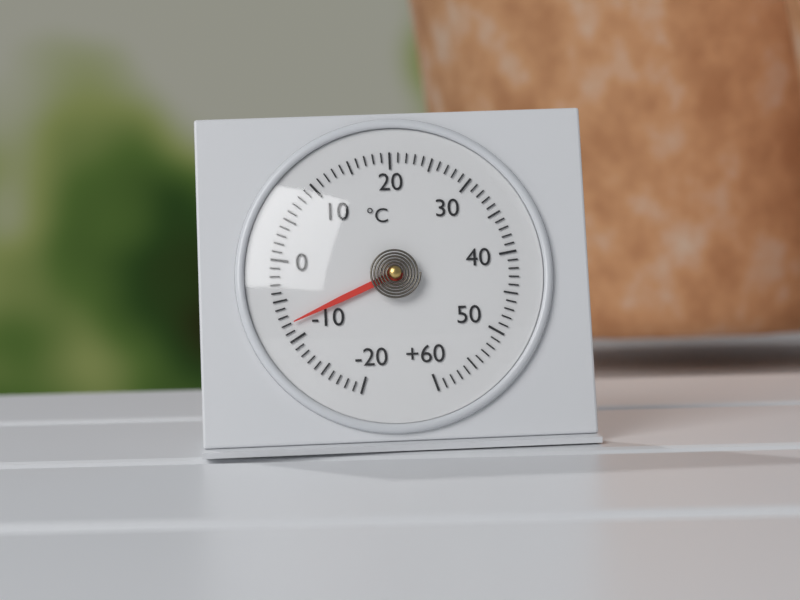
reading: -8 °C
